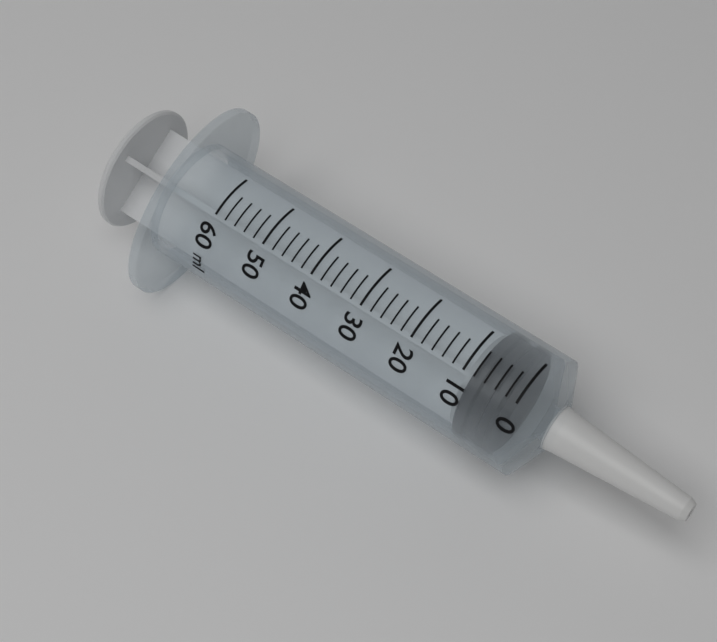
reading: 2 ml
